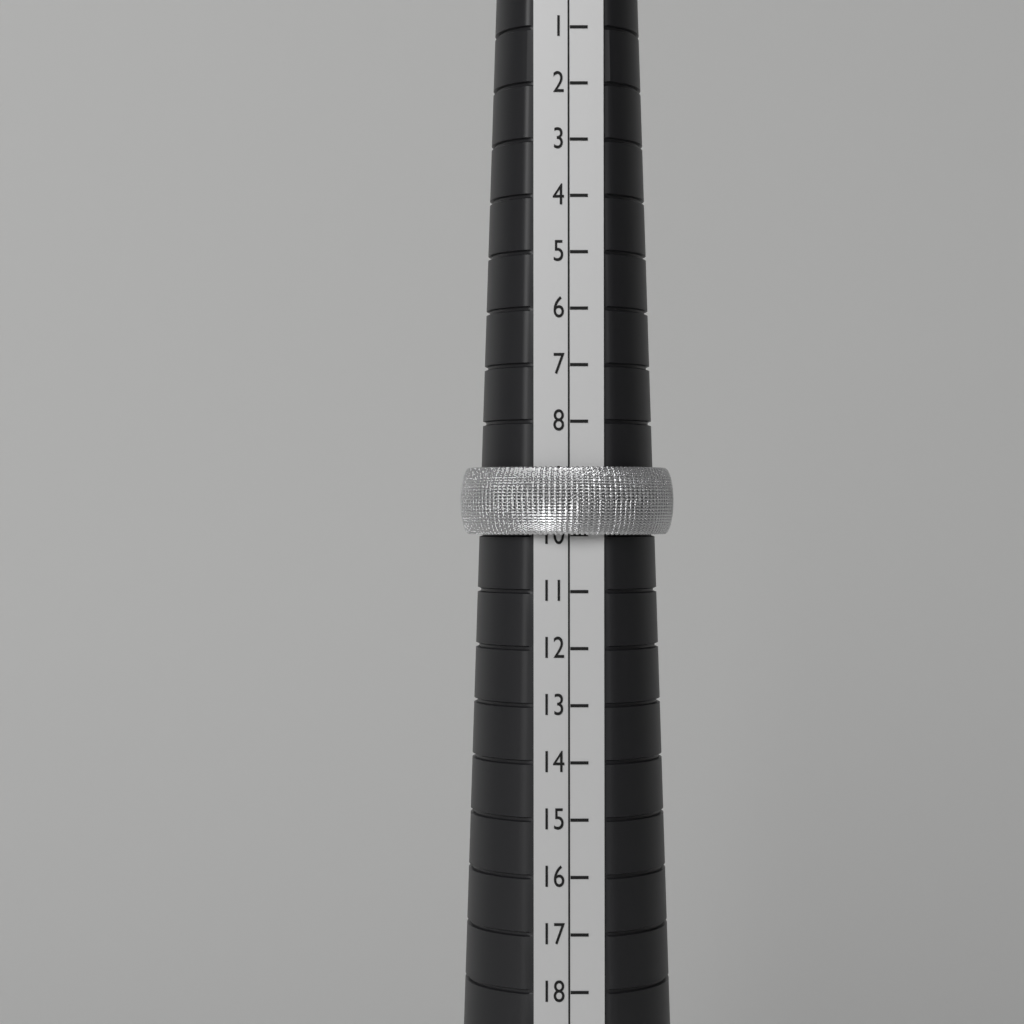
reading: 10 (no unit)
